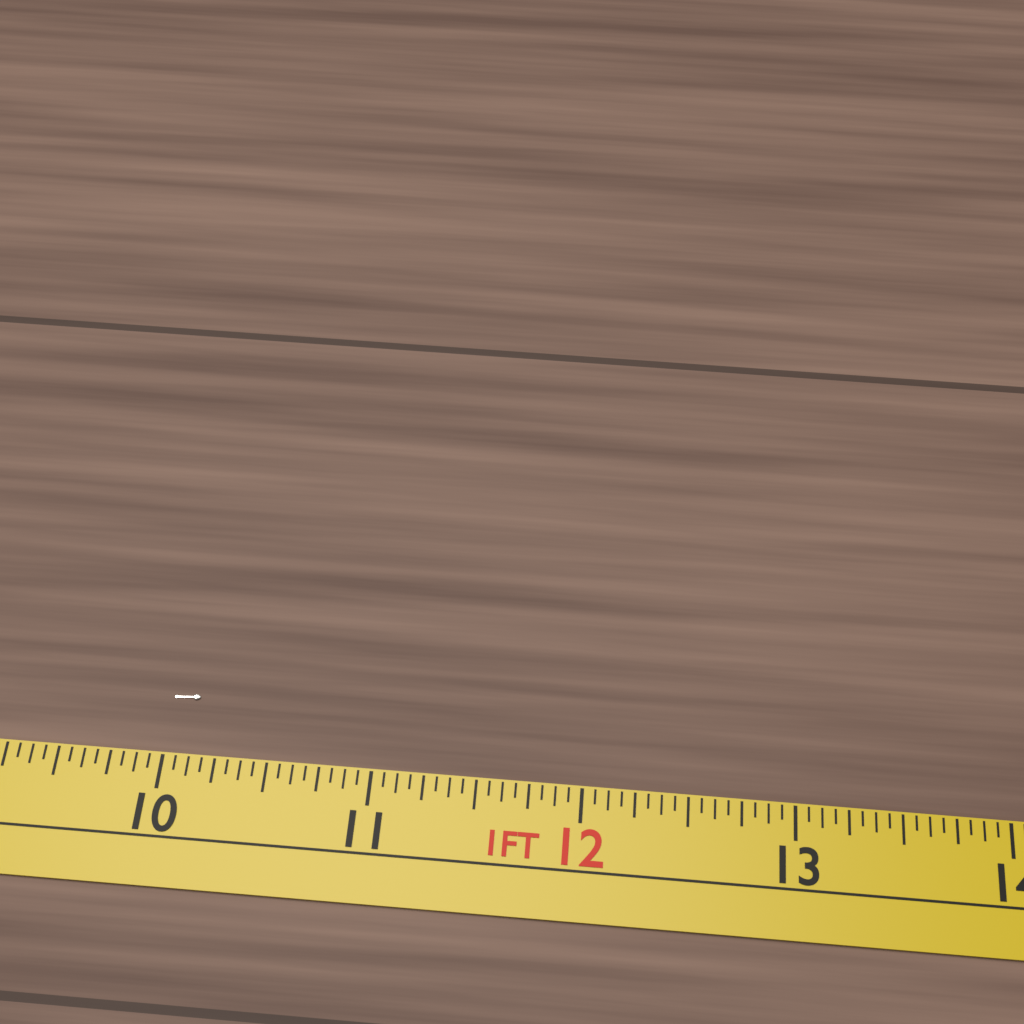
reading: 10.1250 in
